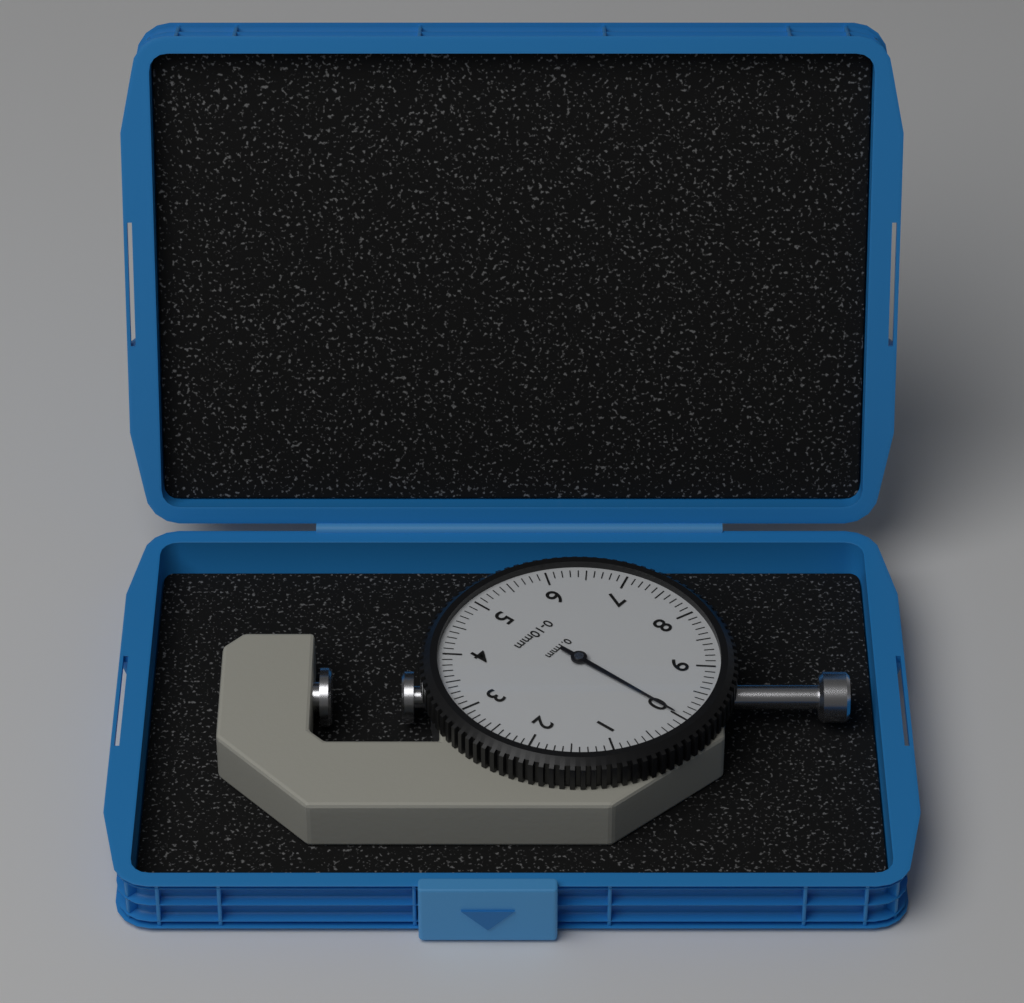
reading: 0.0 mm
